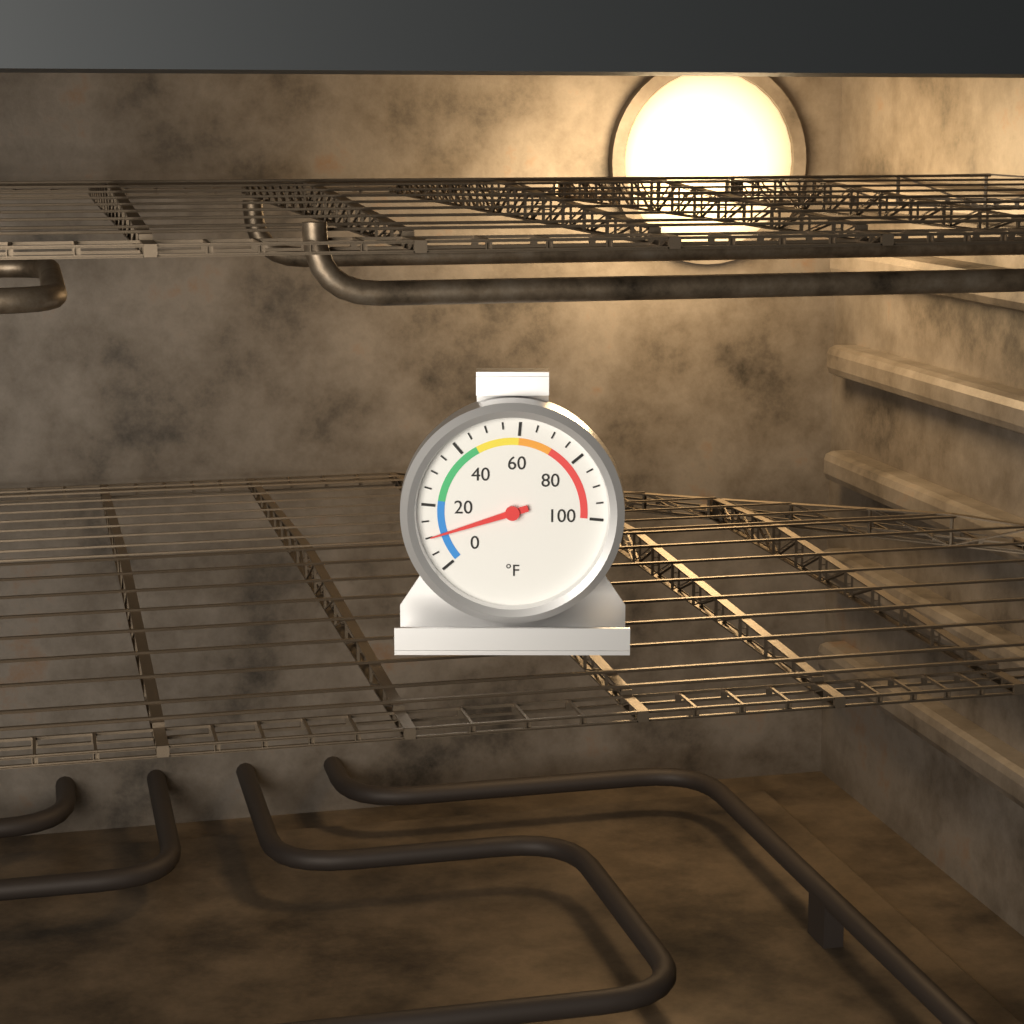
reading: 10 °F
